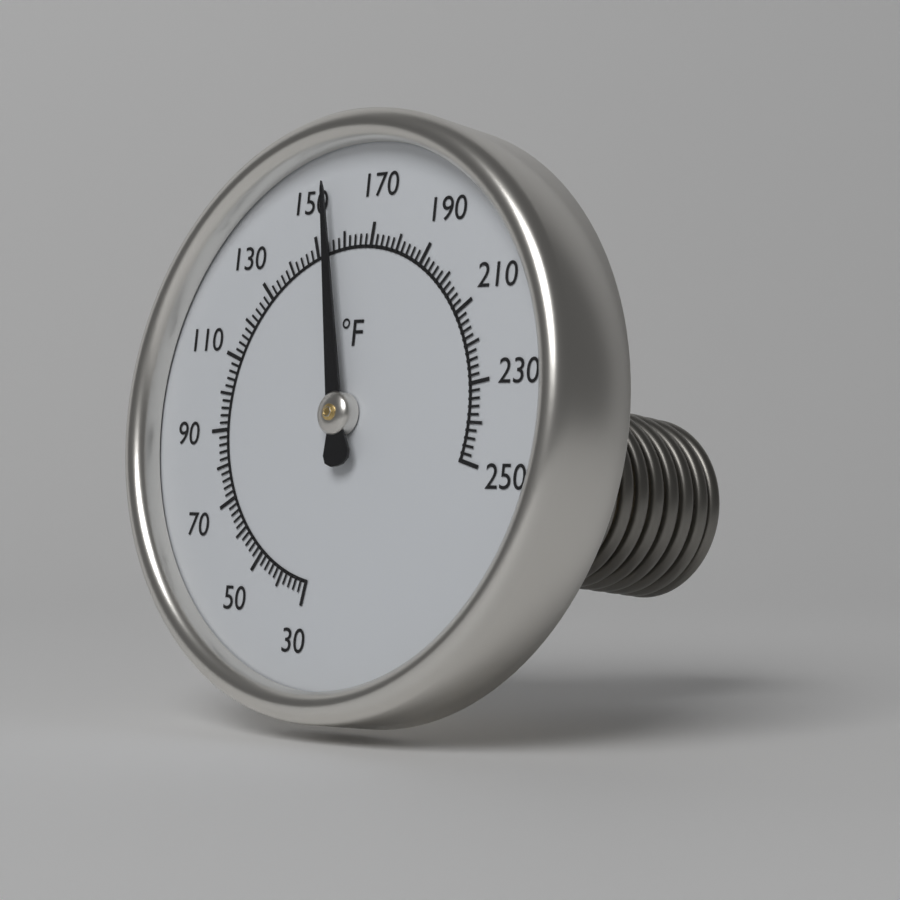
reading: 156 °F
